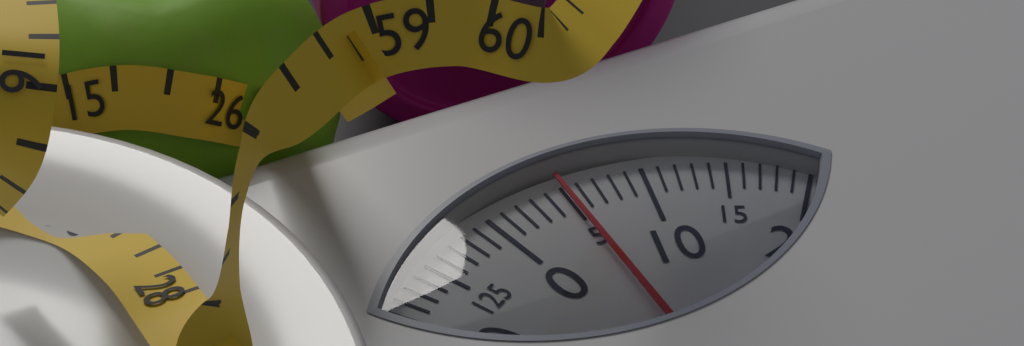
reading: 5 (no unit)
